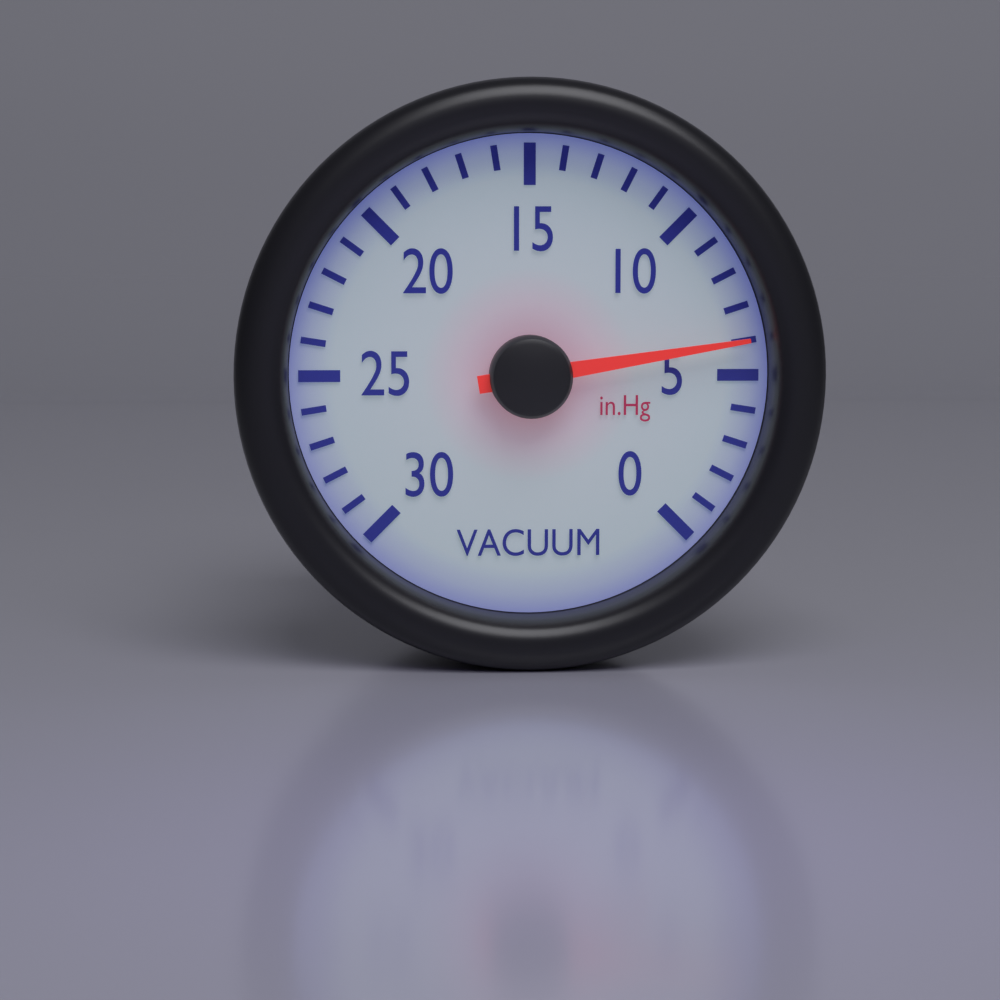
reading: 6 inHg
